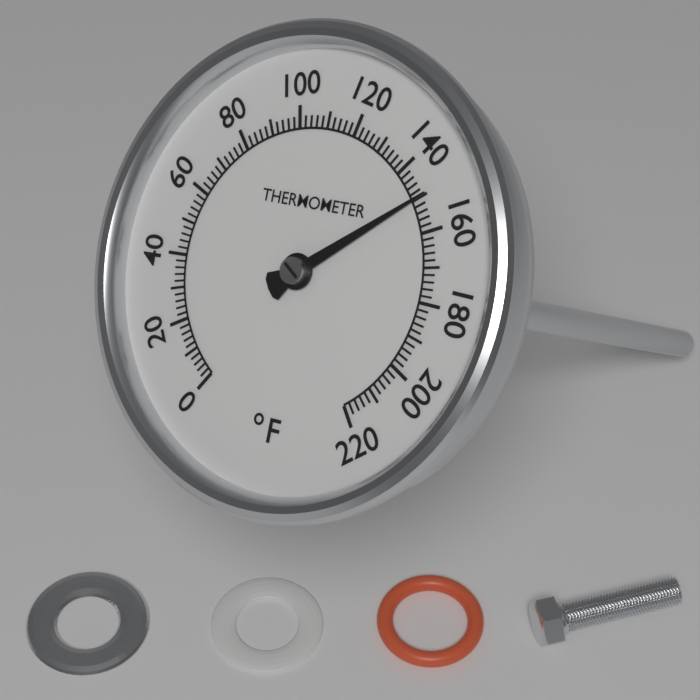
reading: 150 °F
